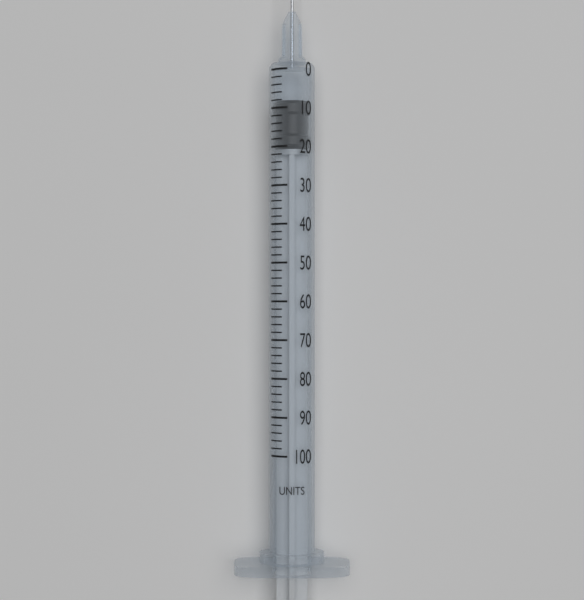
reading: 8 units
